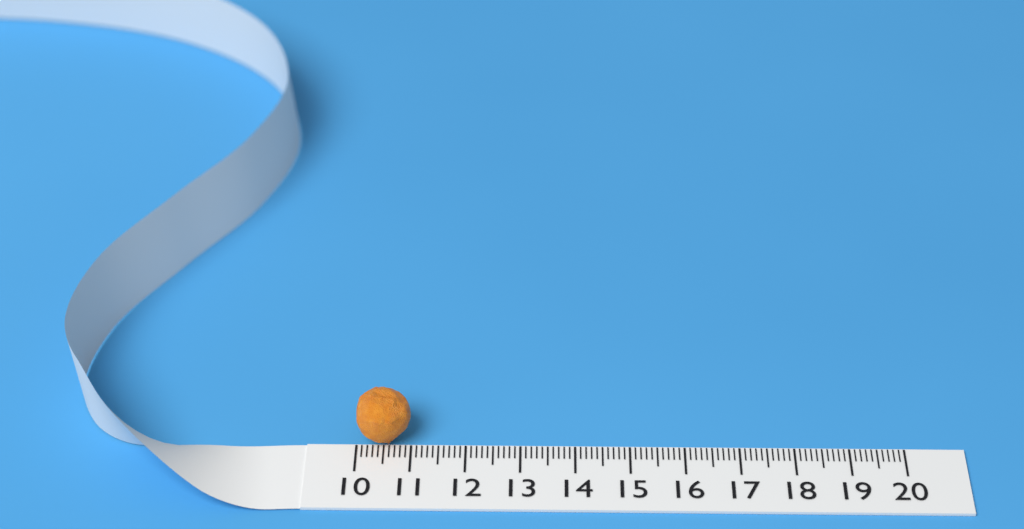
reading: 11.0 (no unit)
